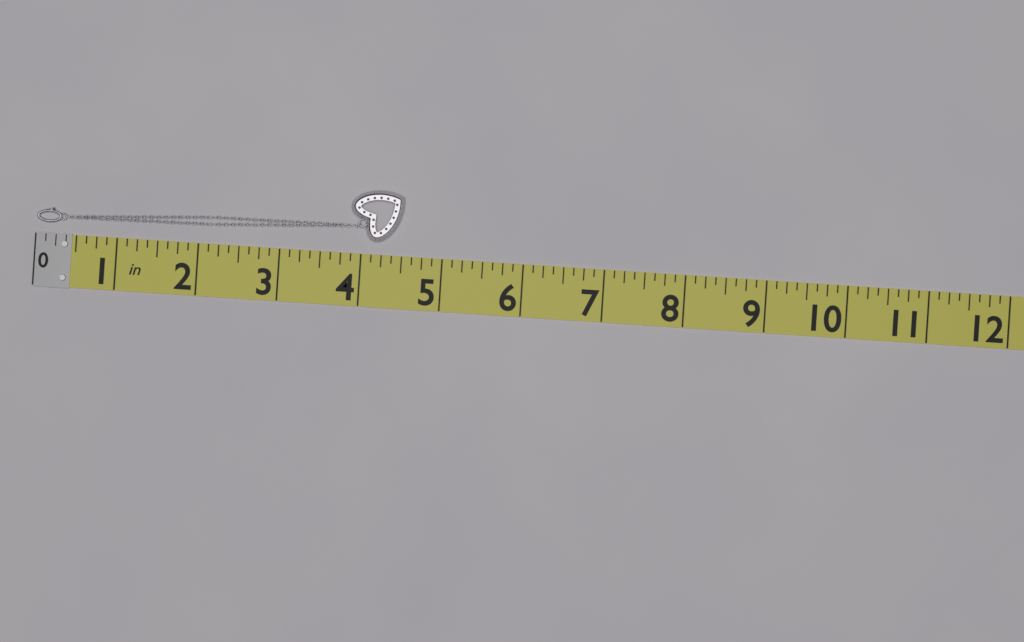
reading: 4.500 in
